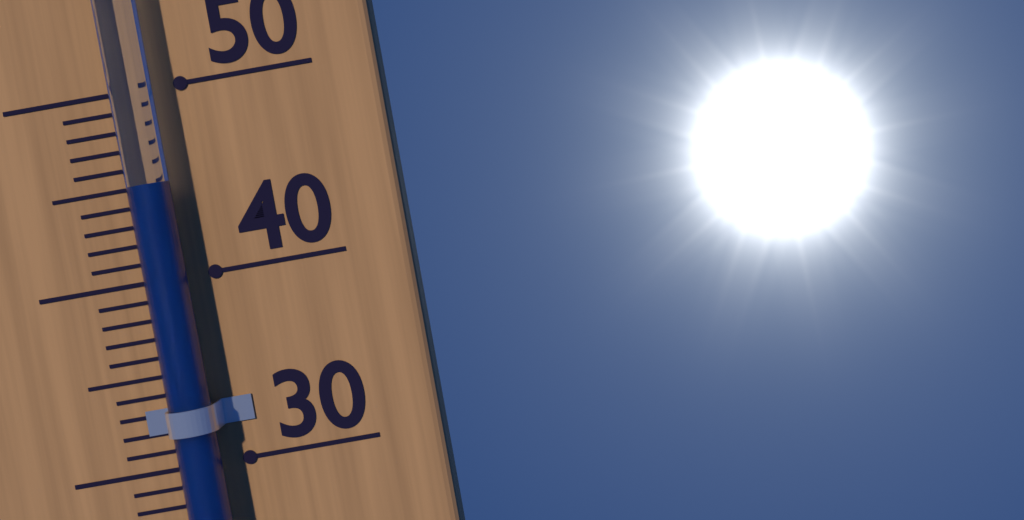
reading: 45 °C
